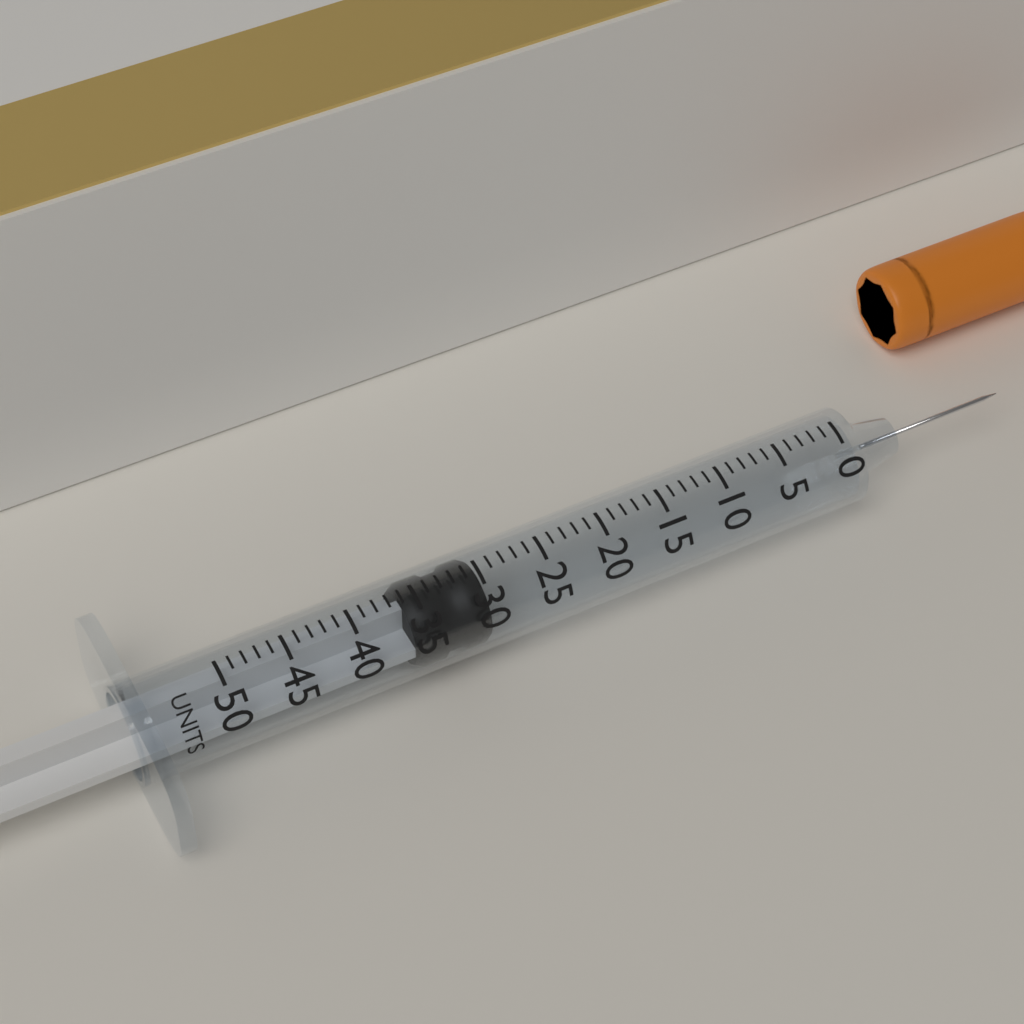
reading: 30 units
